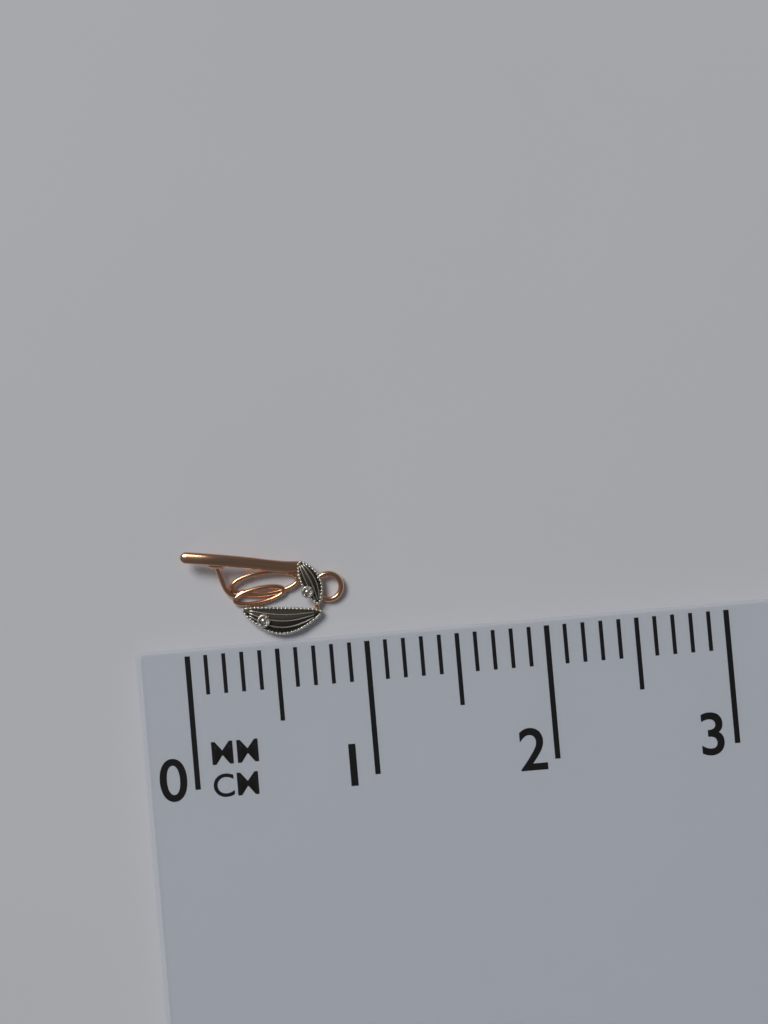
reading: 0.9 cm
